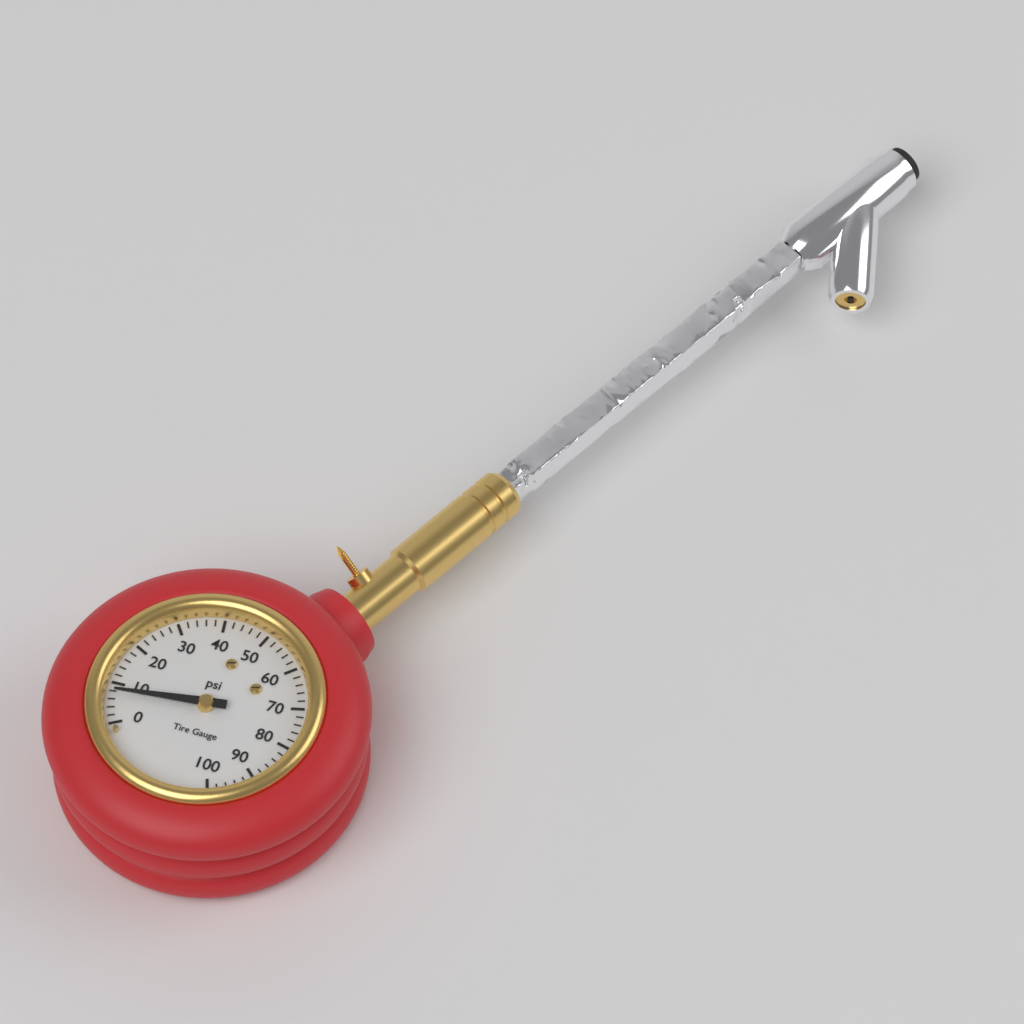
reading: 8 psi
